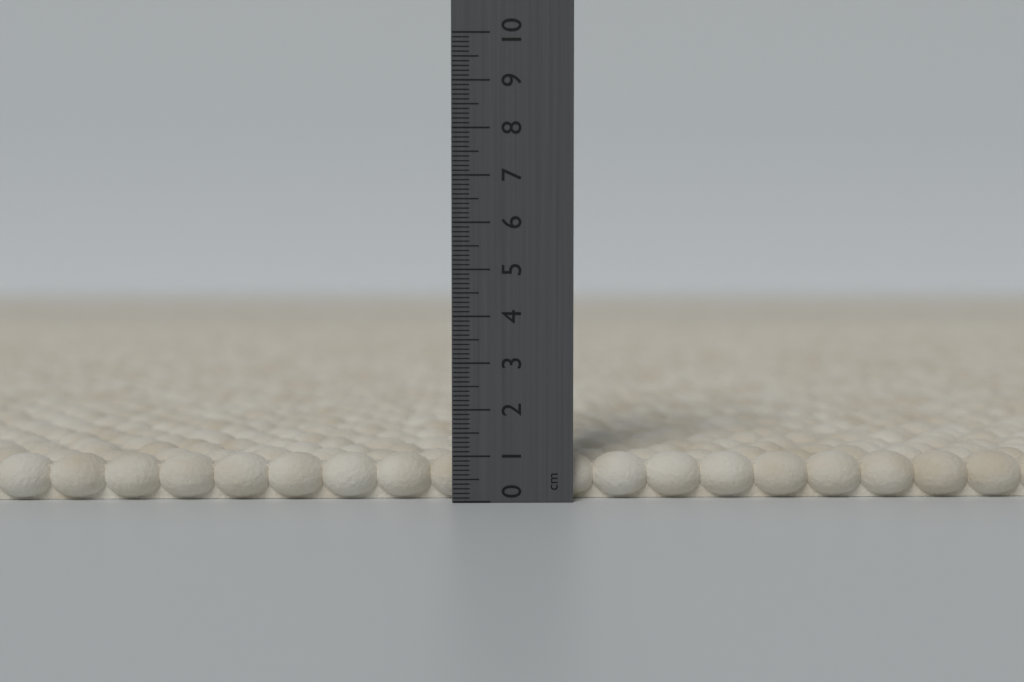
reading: 1.0 cm
